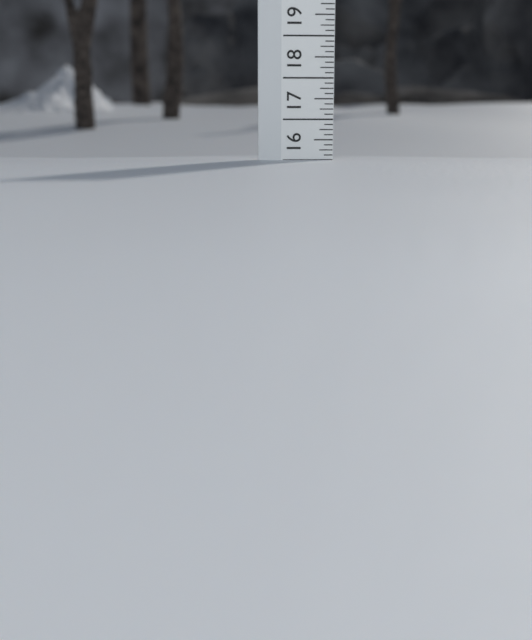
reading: 16.000 (no unit)
